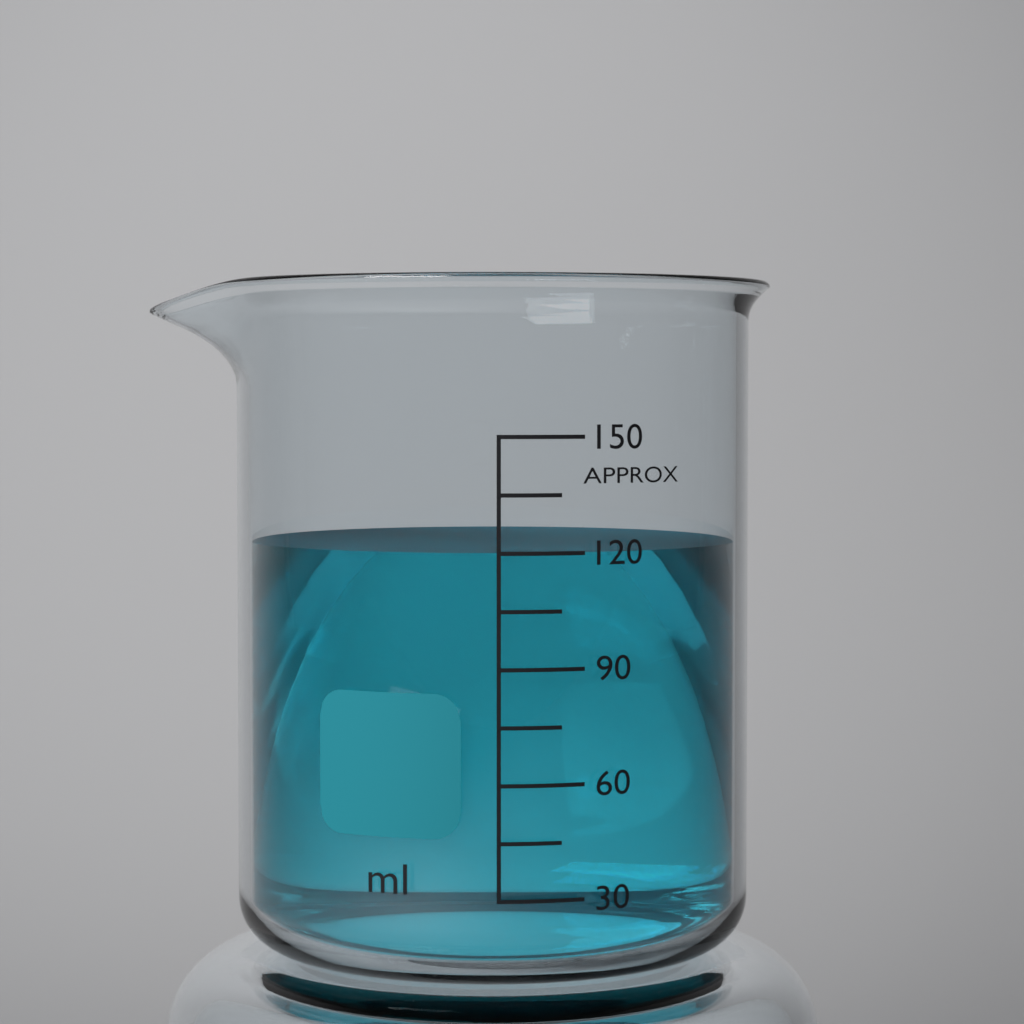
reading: 120 ml
